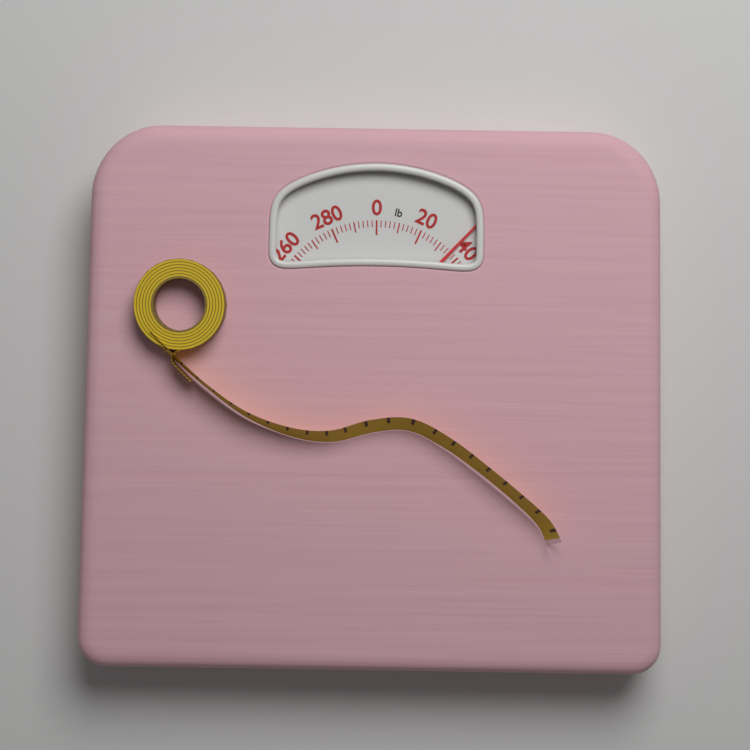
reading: 36 lb
